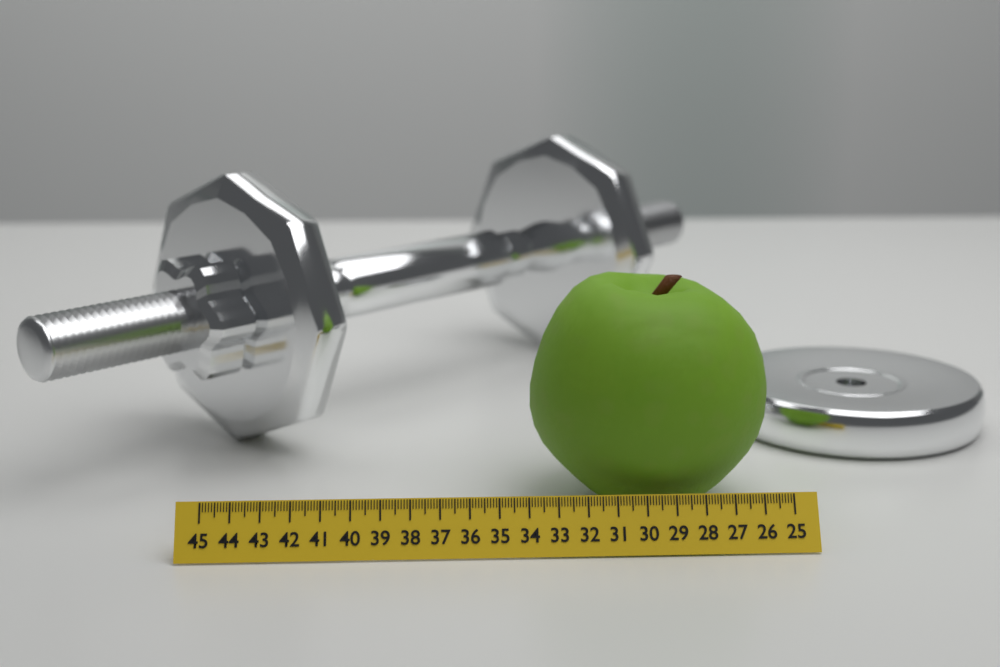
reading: 33.7 (no unit)
